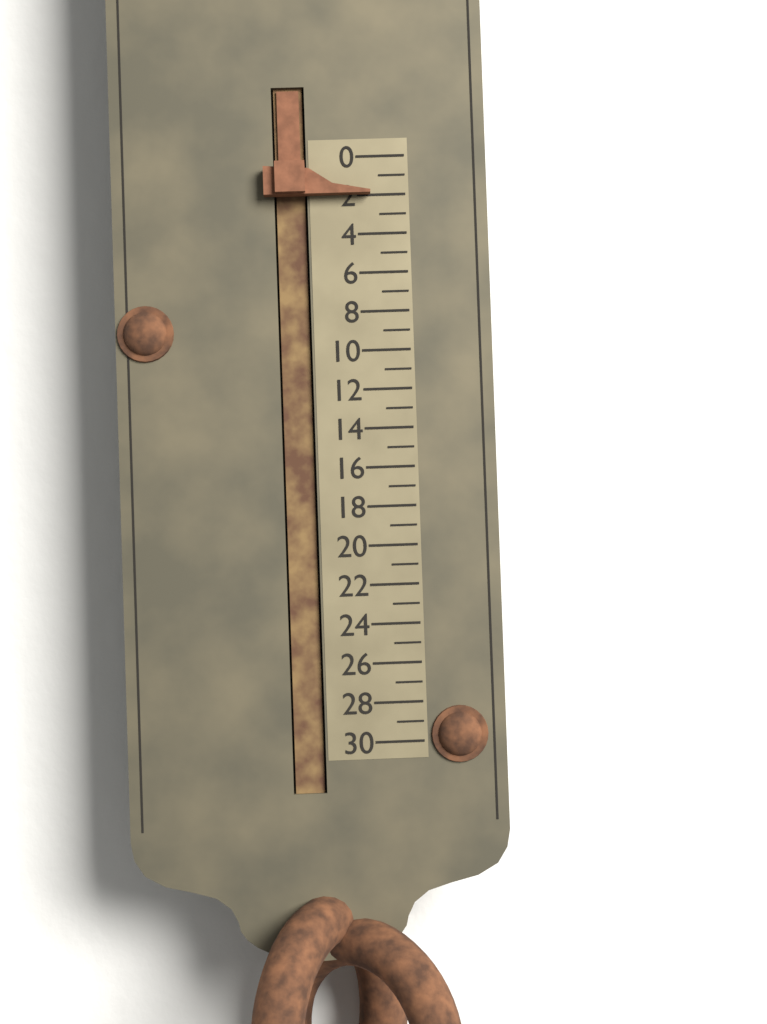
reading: 2 (no unit)
